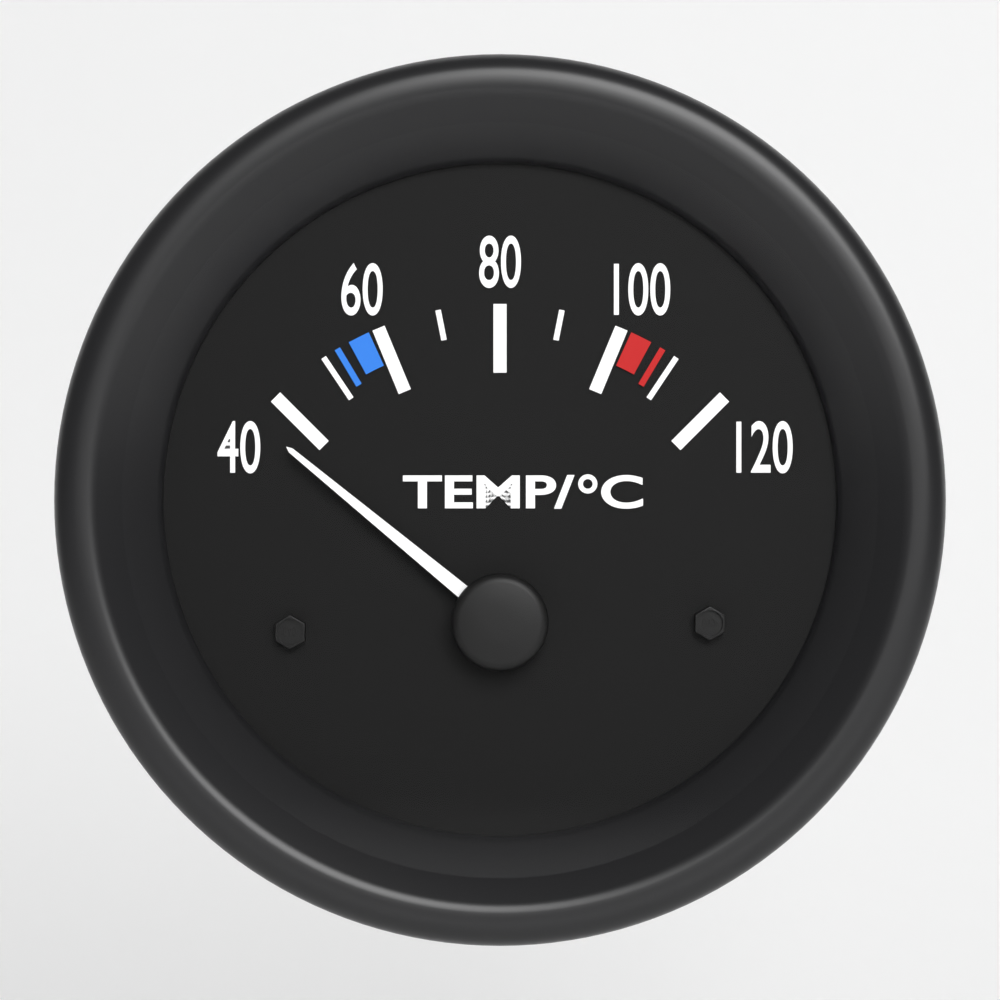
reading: 35 °C
